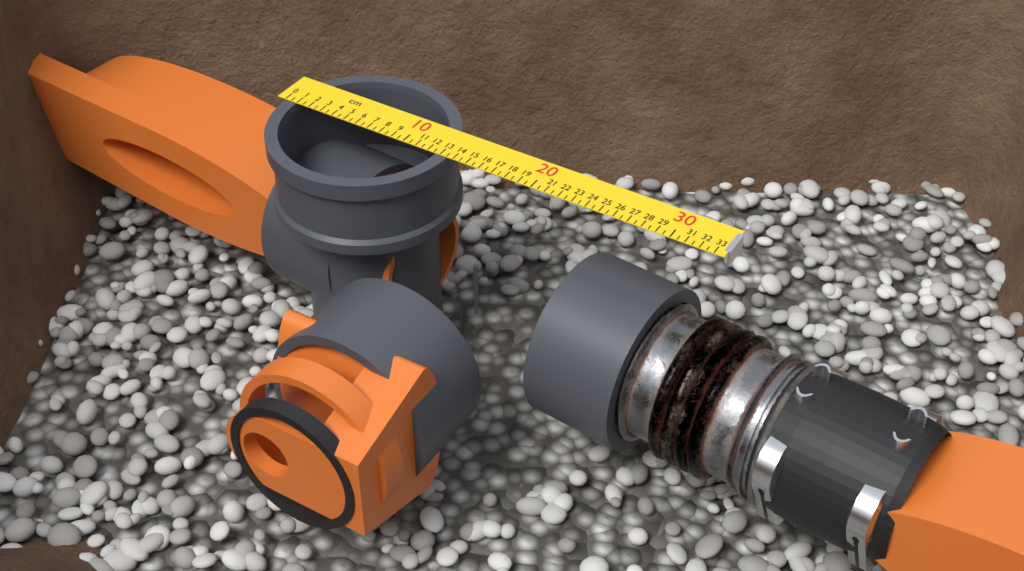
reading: 13.5 cm
